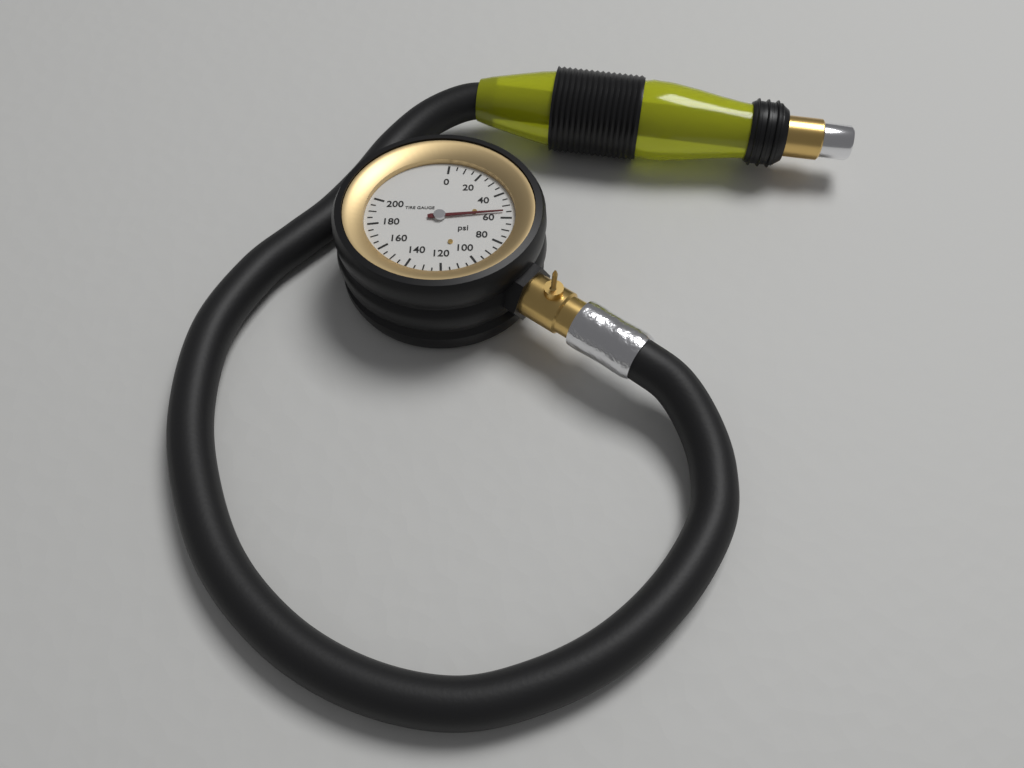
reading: 55 psi
